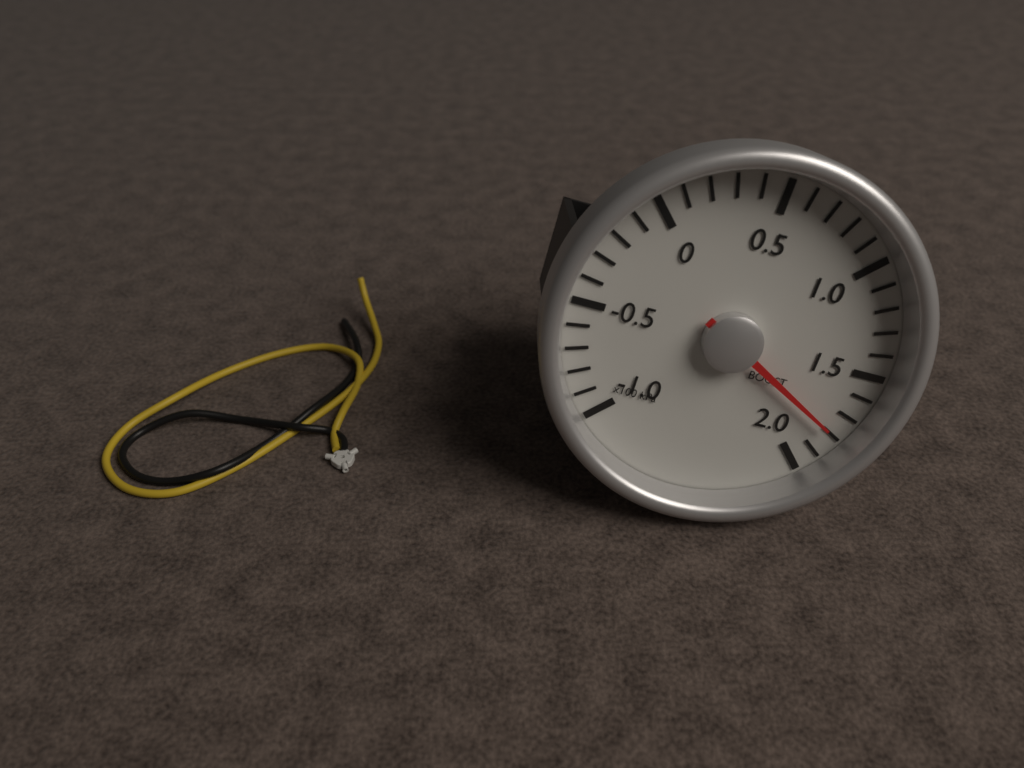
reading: 180 kPa
